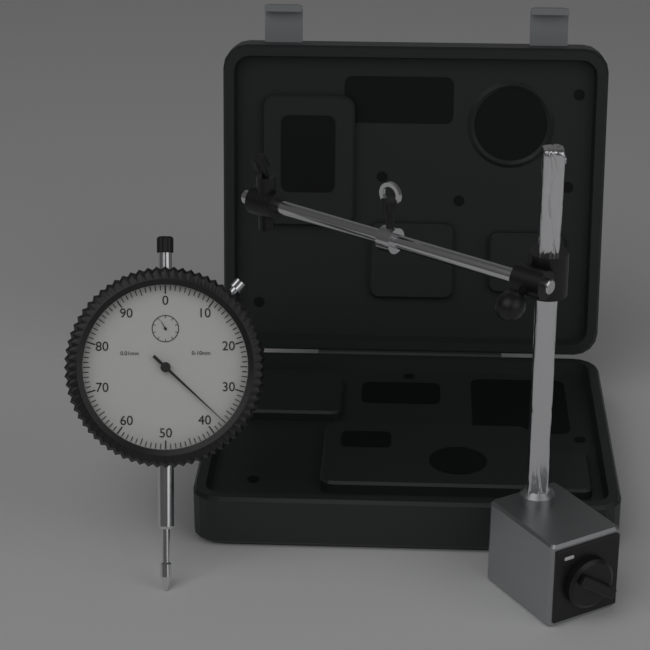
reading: 0.37 mm
